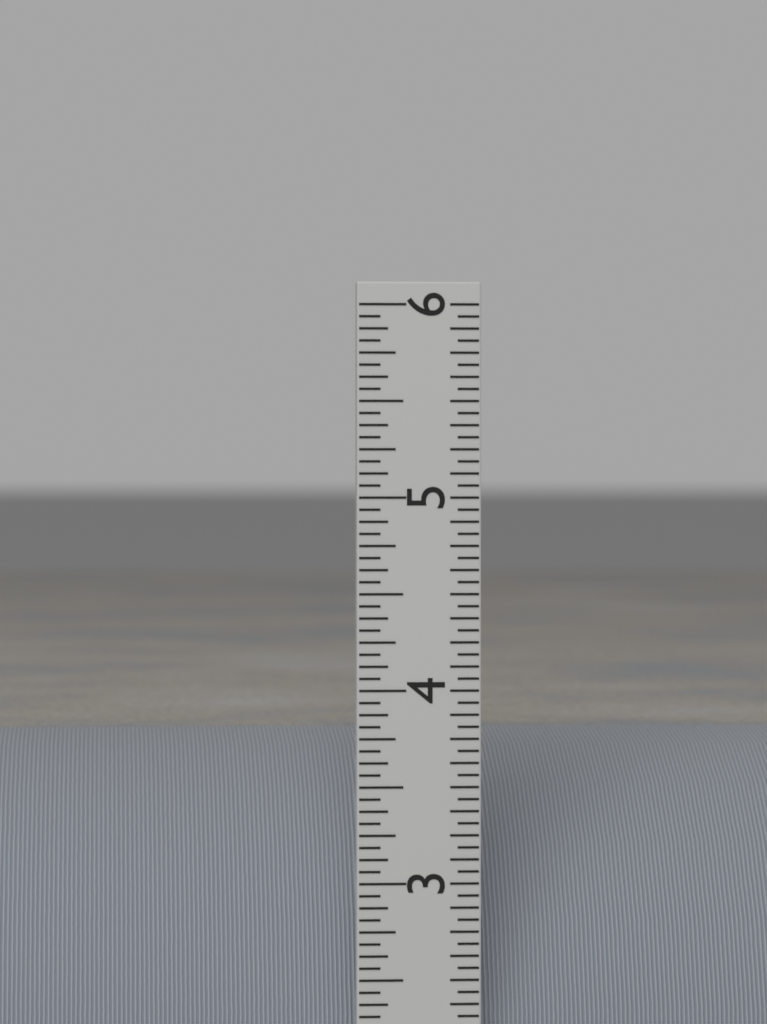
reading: 3.6875 in
